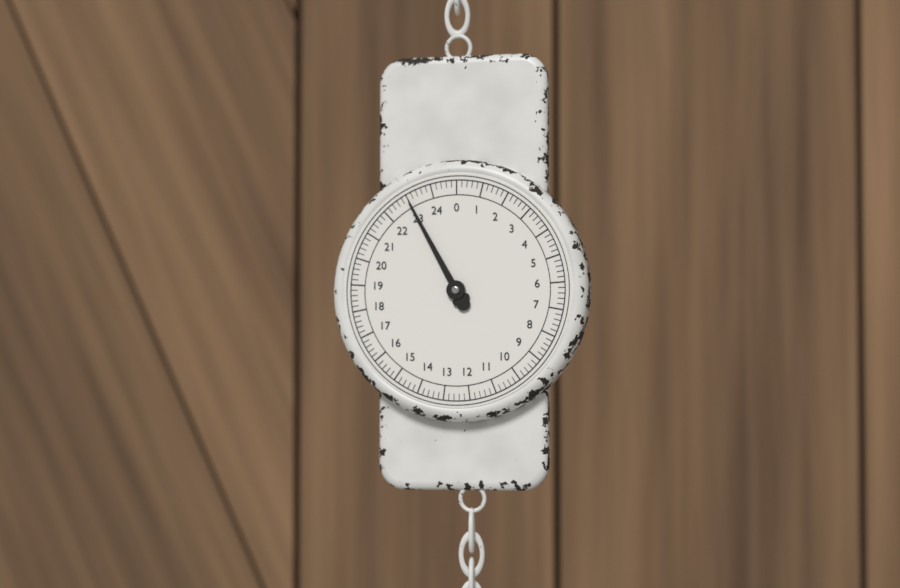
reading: 23.0 (no unit)
